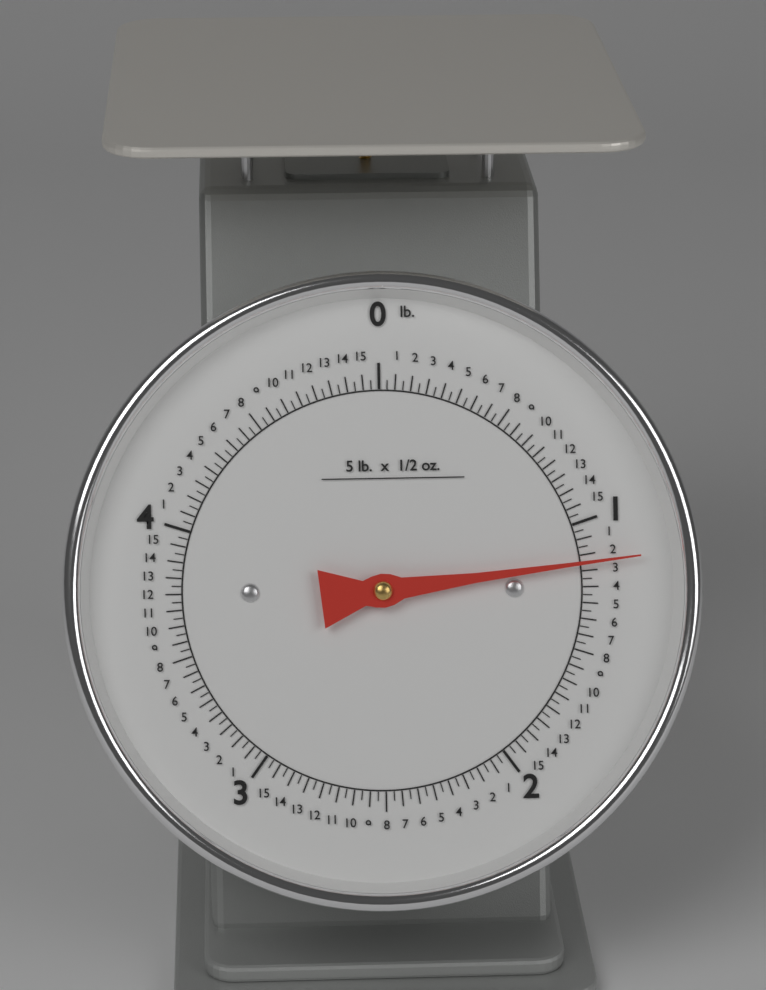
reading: 1.15625 lb
